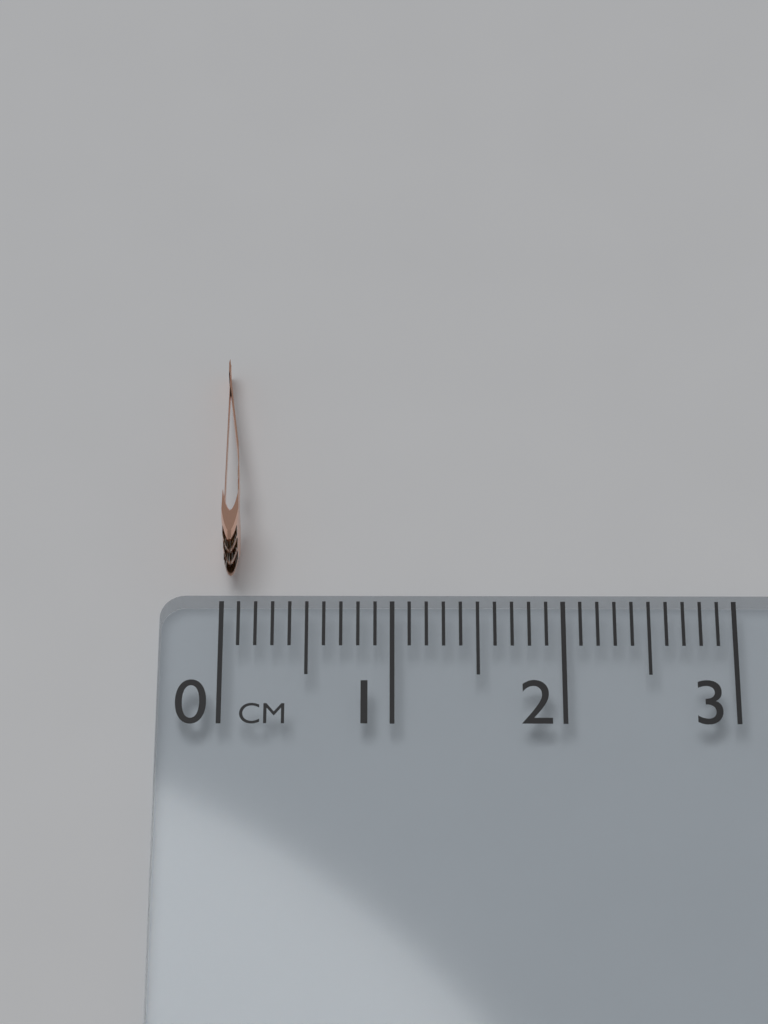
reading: 0.1 cm
